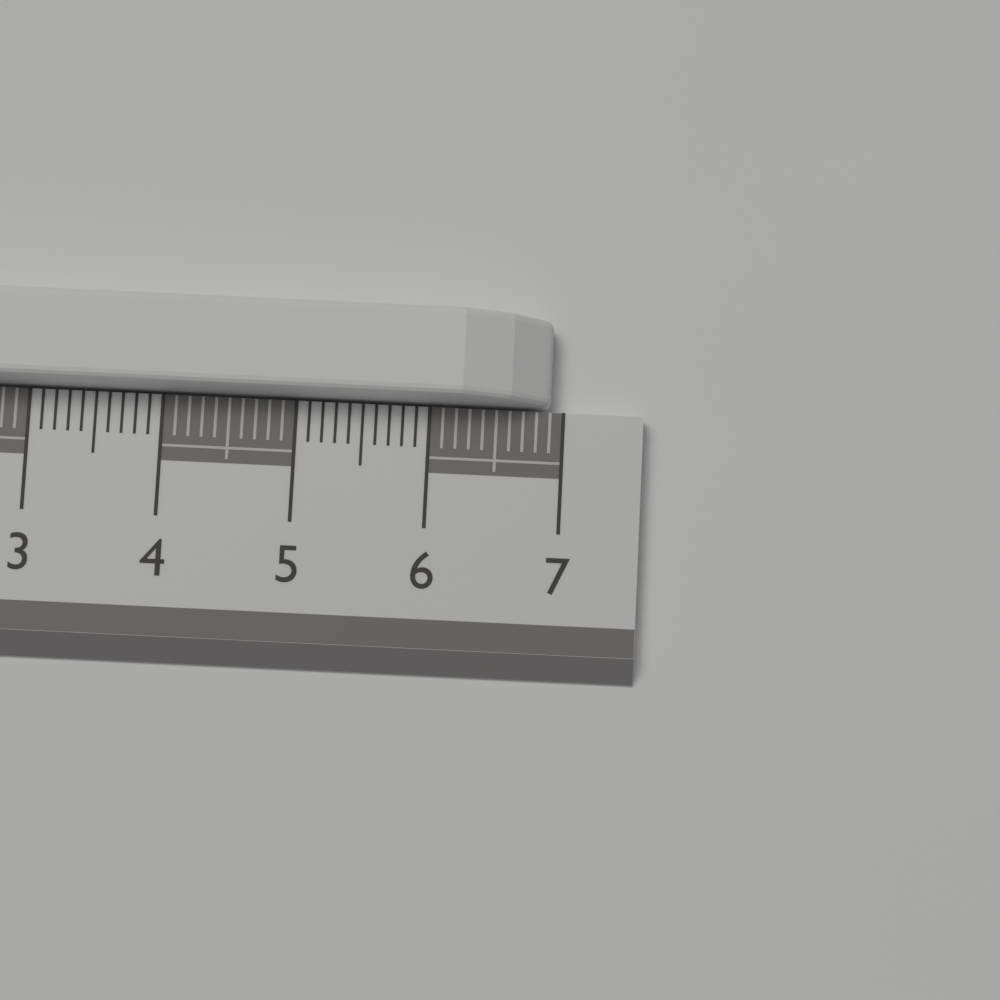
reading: 6.9 cm
